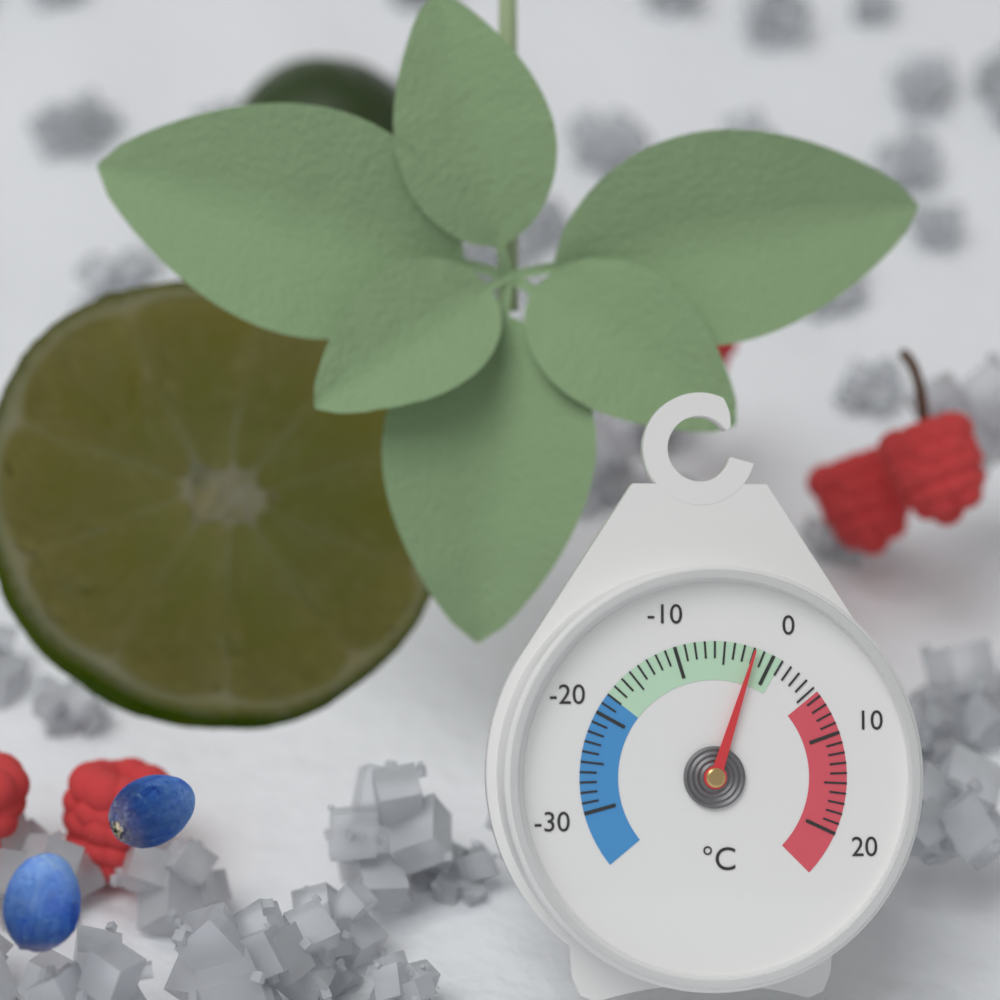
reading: -2 °C
